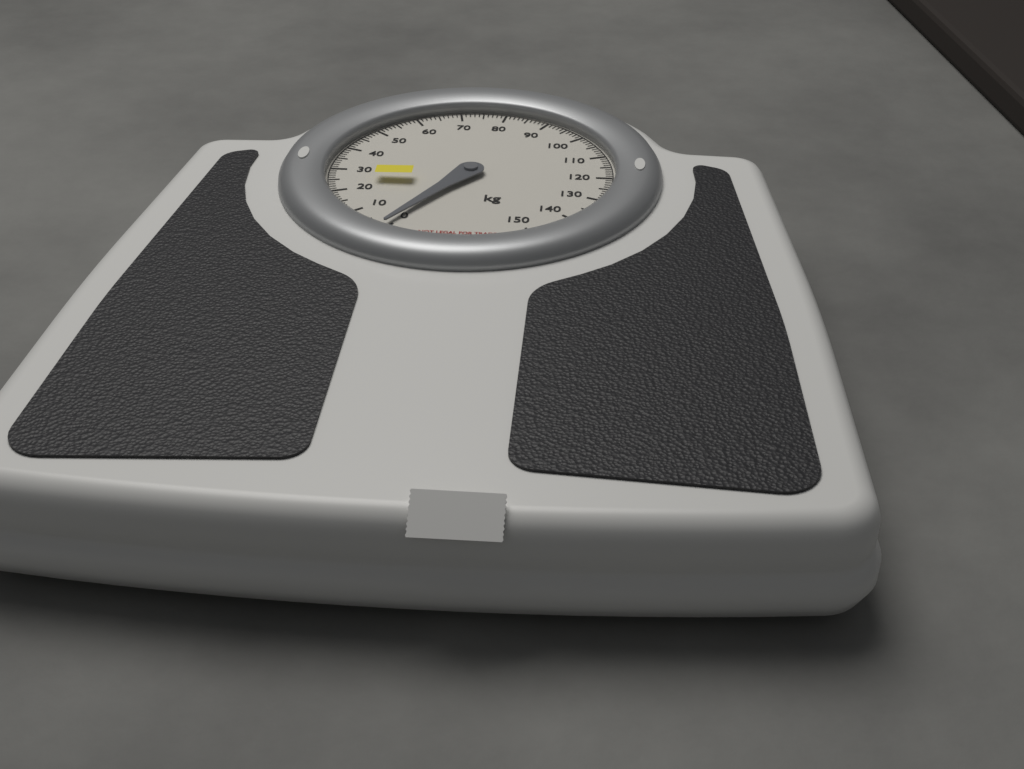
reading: 1 kg
